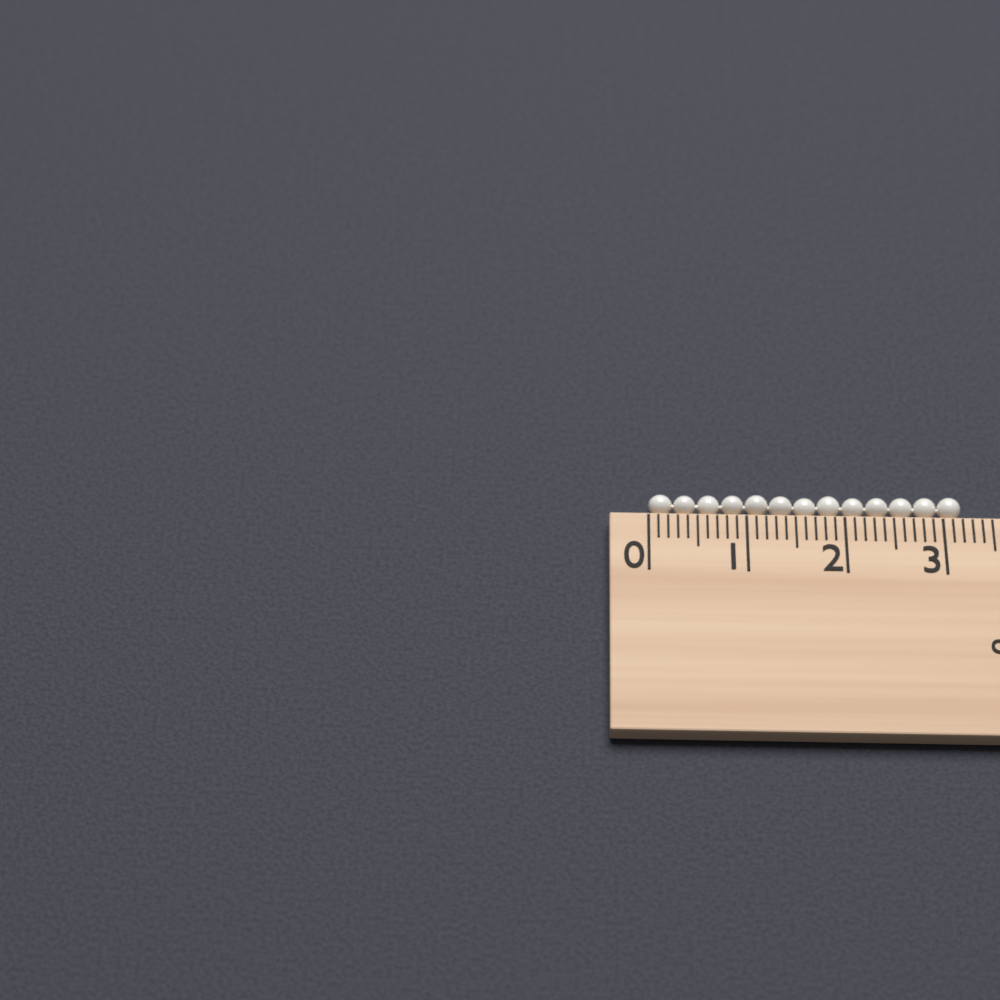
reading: 3.2 cm
